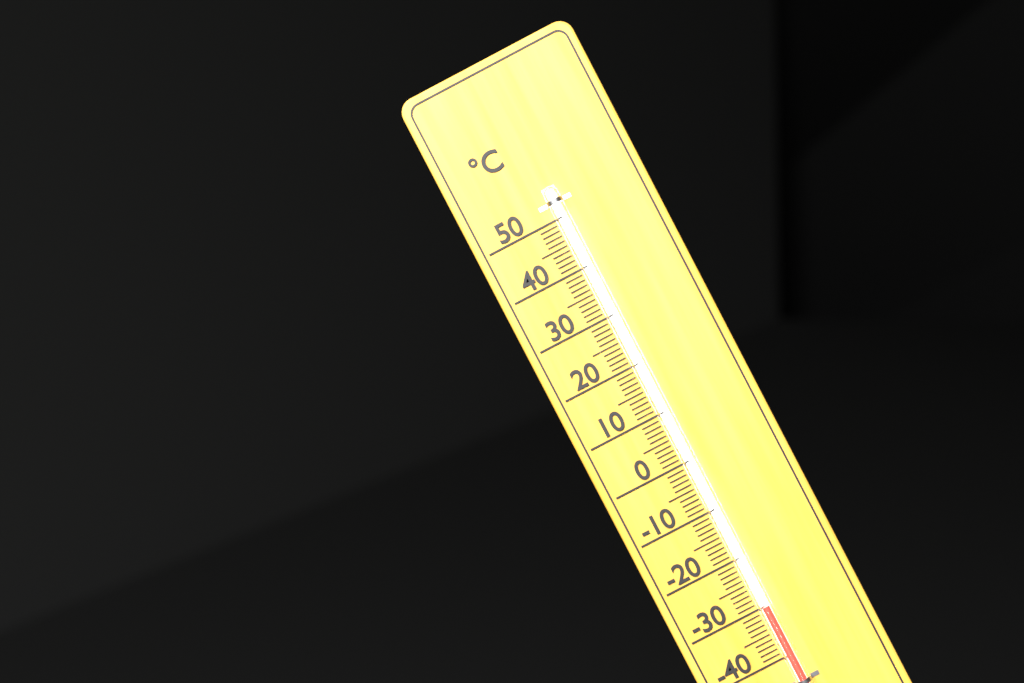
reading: -30 °C
